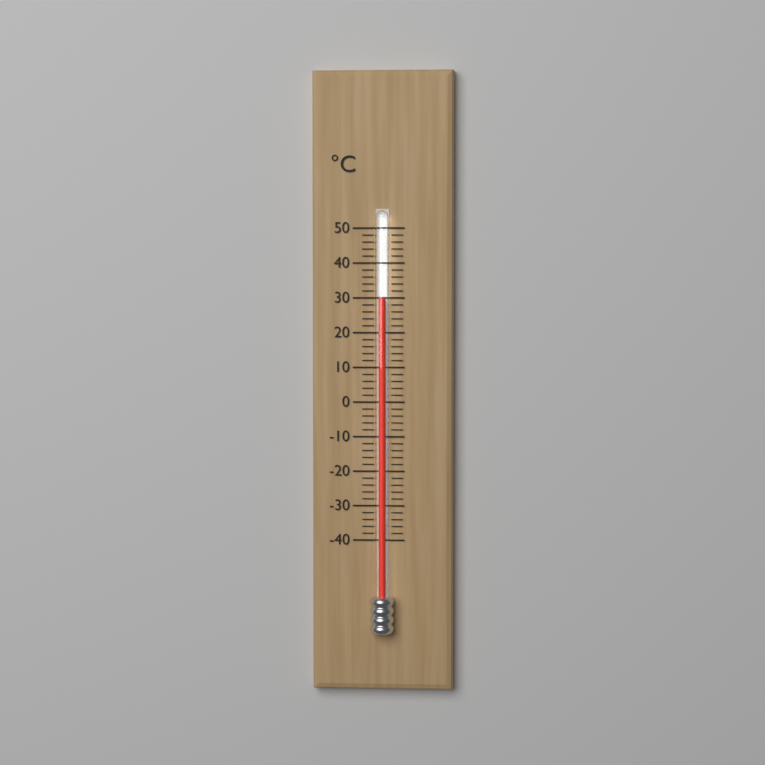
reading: 30 °C
